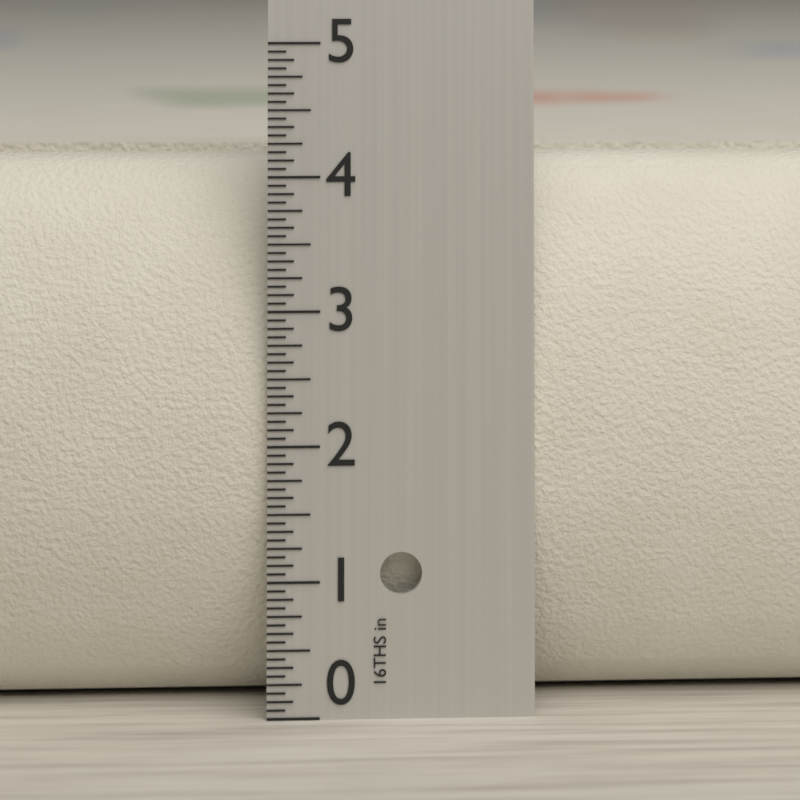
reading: 4.1250 in
